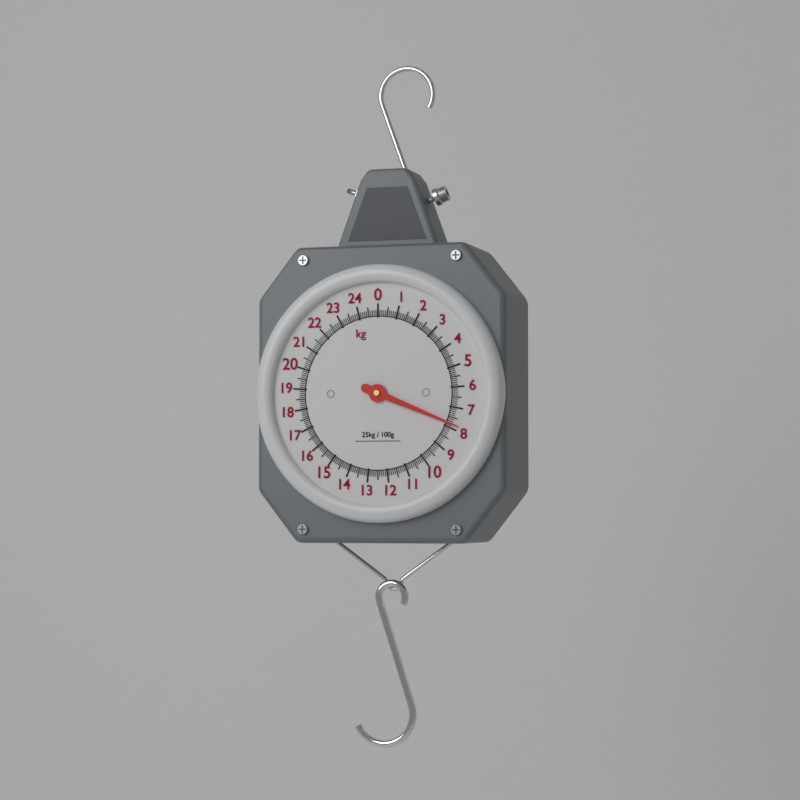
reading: 7.8 kg
